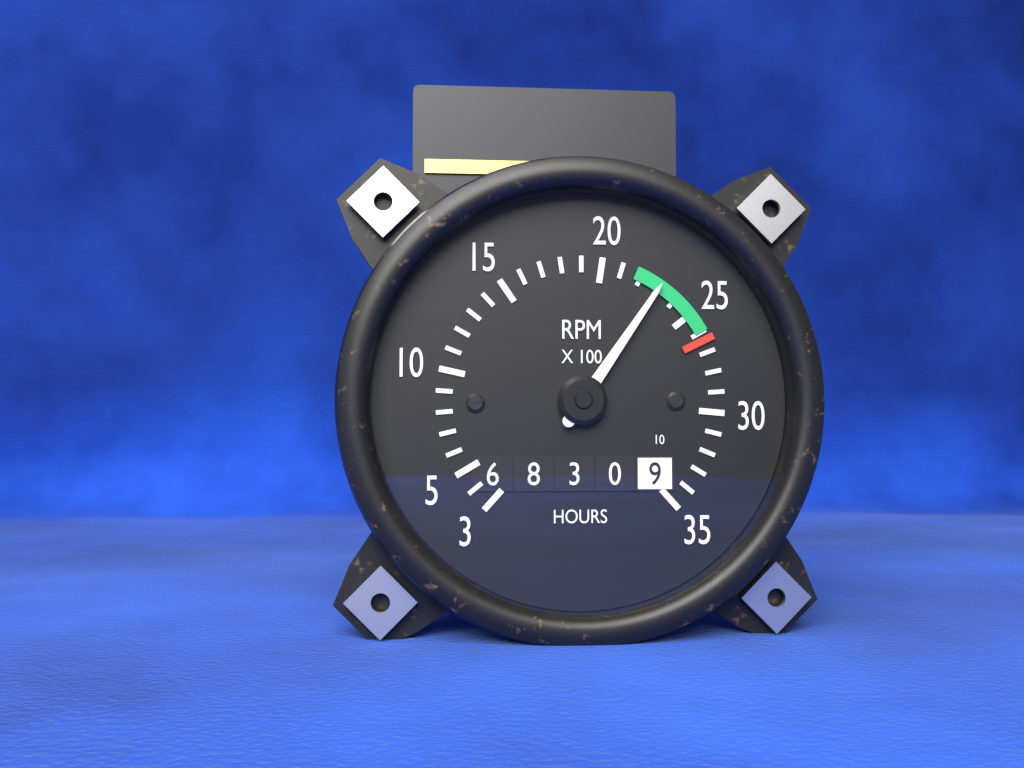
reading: 2300 RPM
